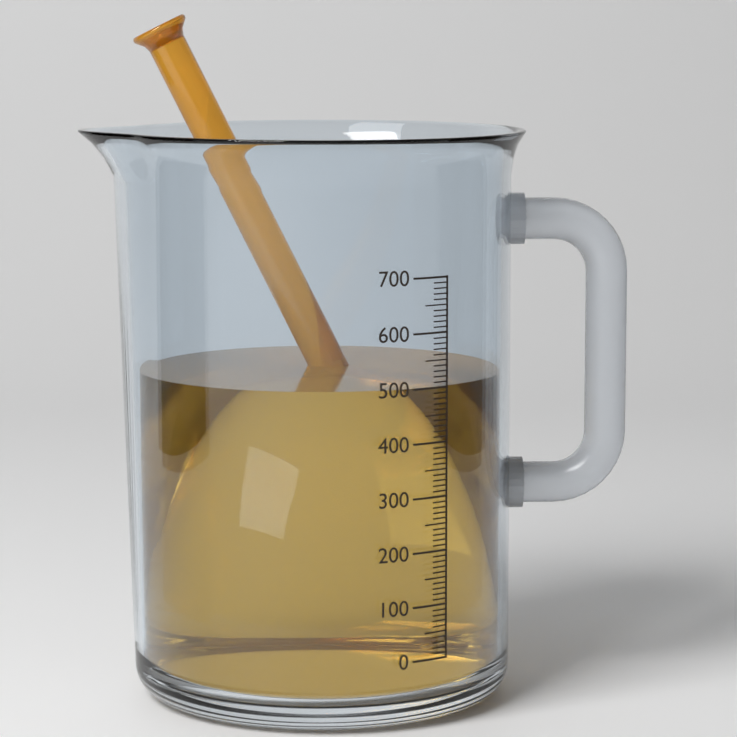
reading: 500 (no unit)
